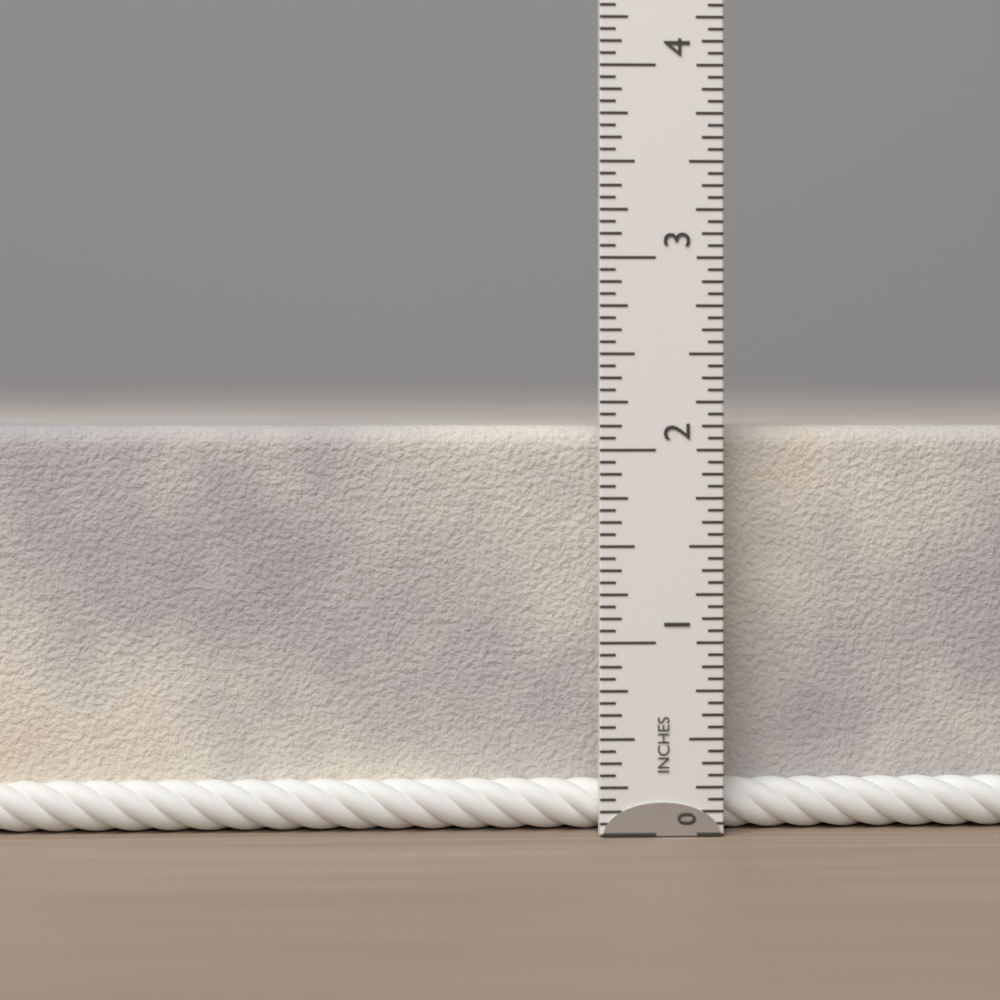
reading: 2.1250 in
